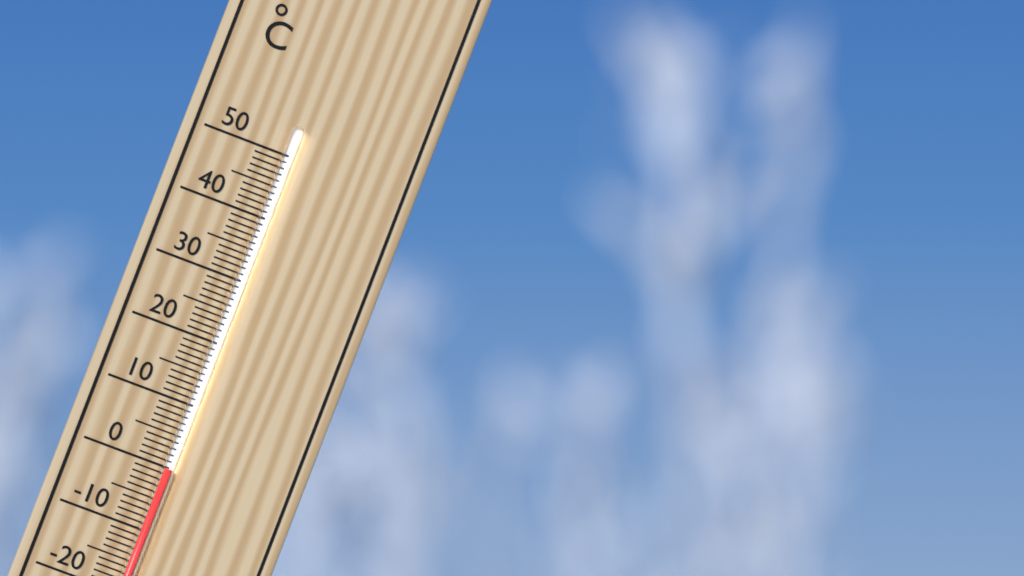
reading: 0 °C
